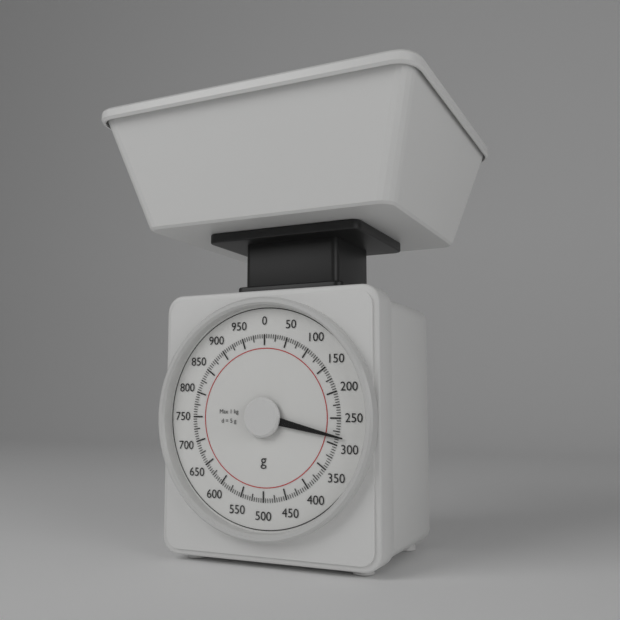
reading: 285 g
